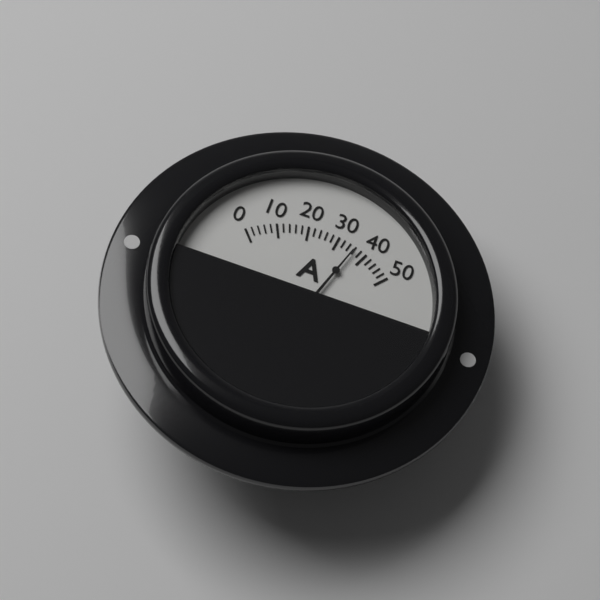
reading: 36 A
